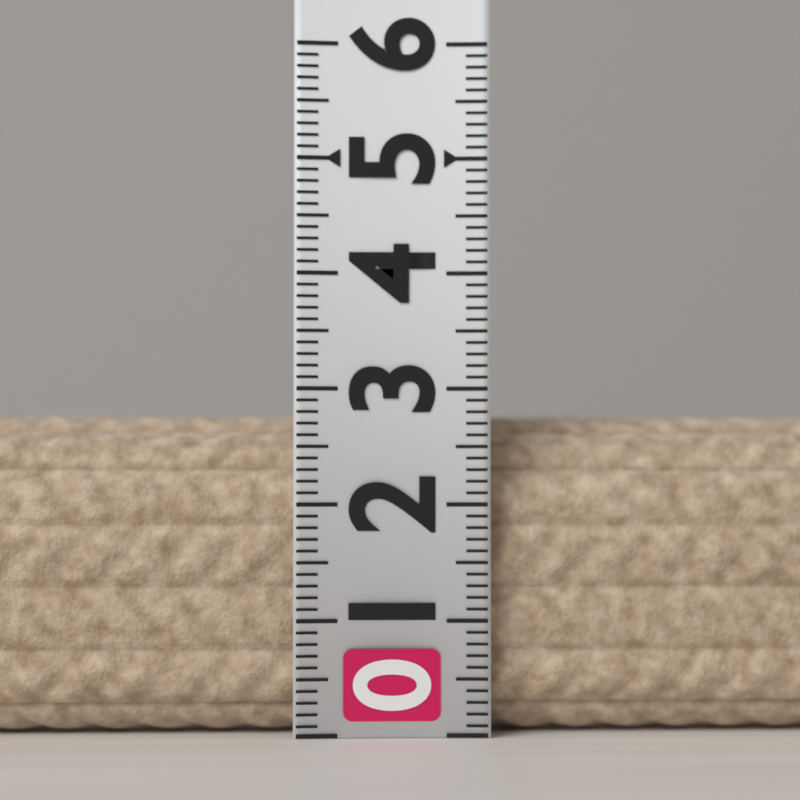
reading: 2.8 (no unit)
